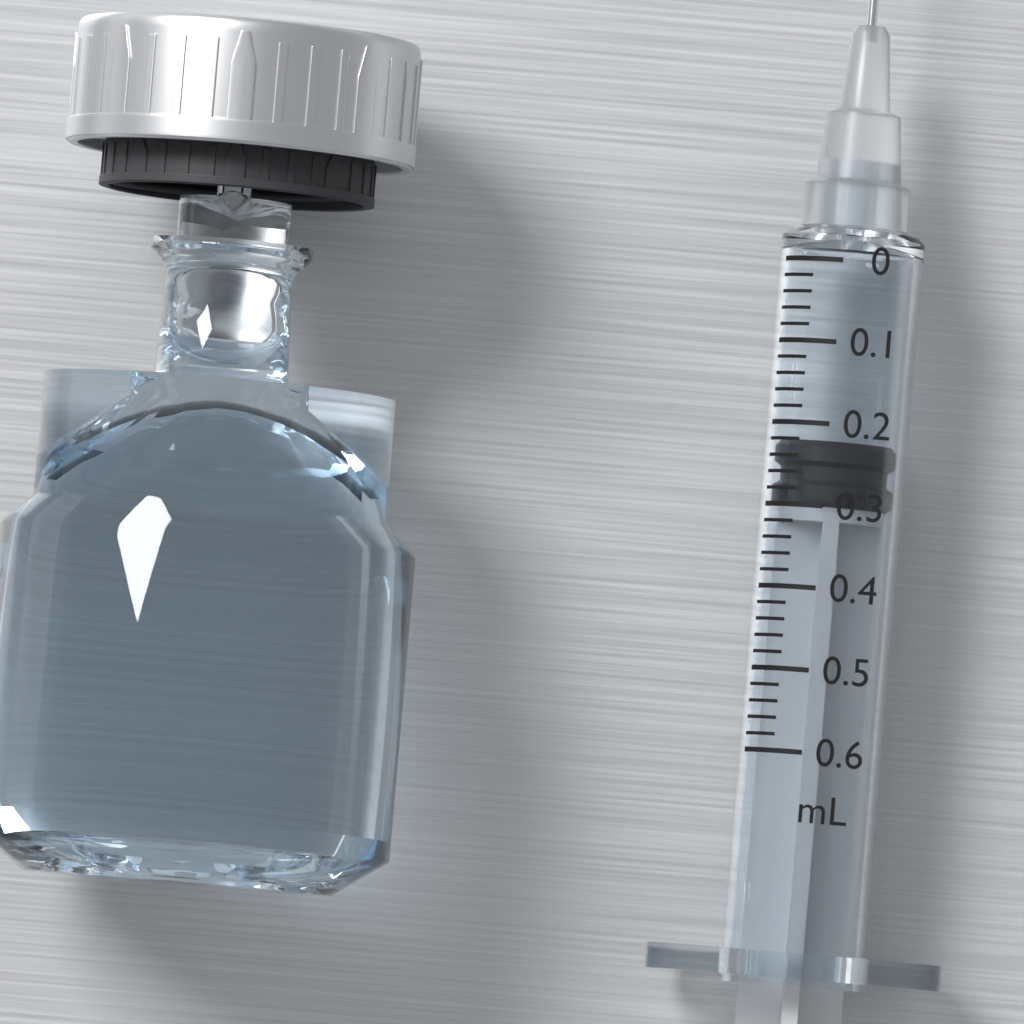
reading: 0.22 mL
